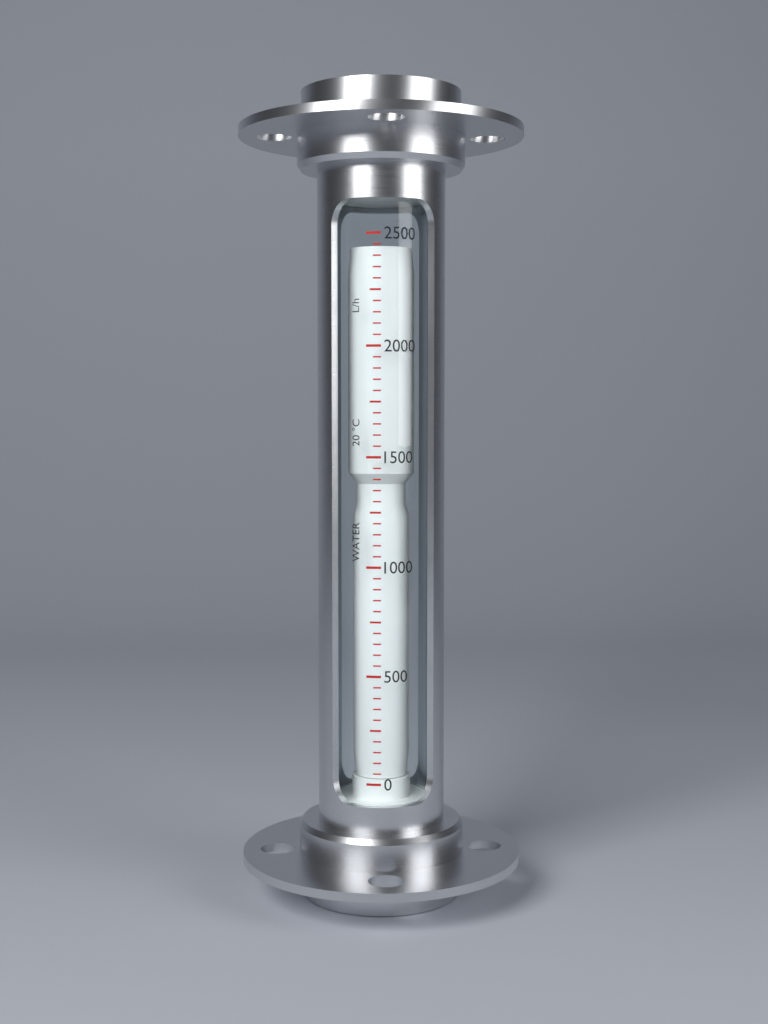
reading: 2450 L/h
